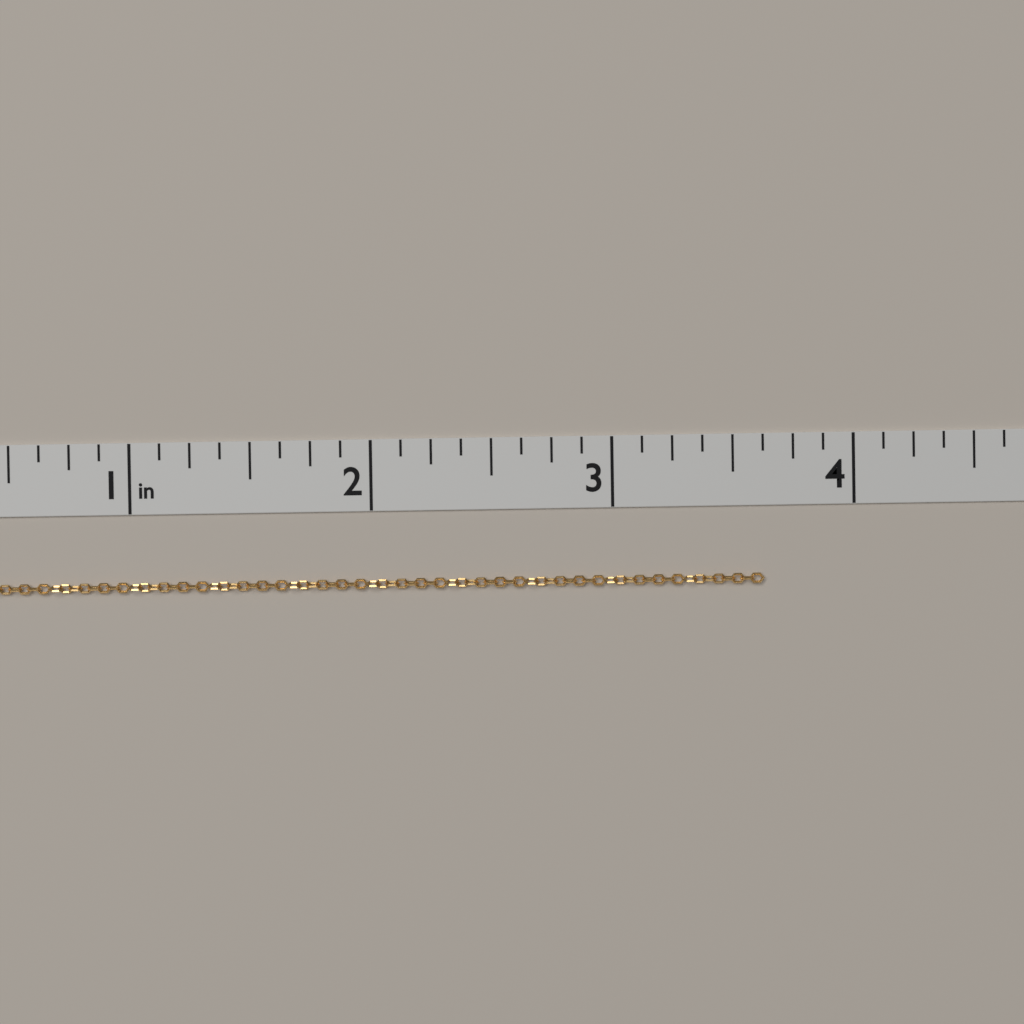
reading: 3.625 in
